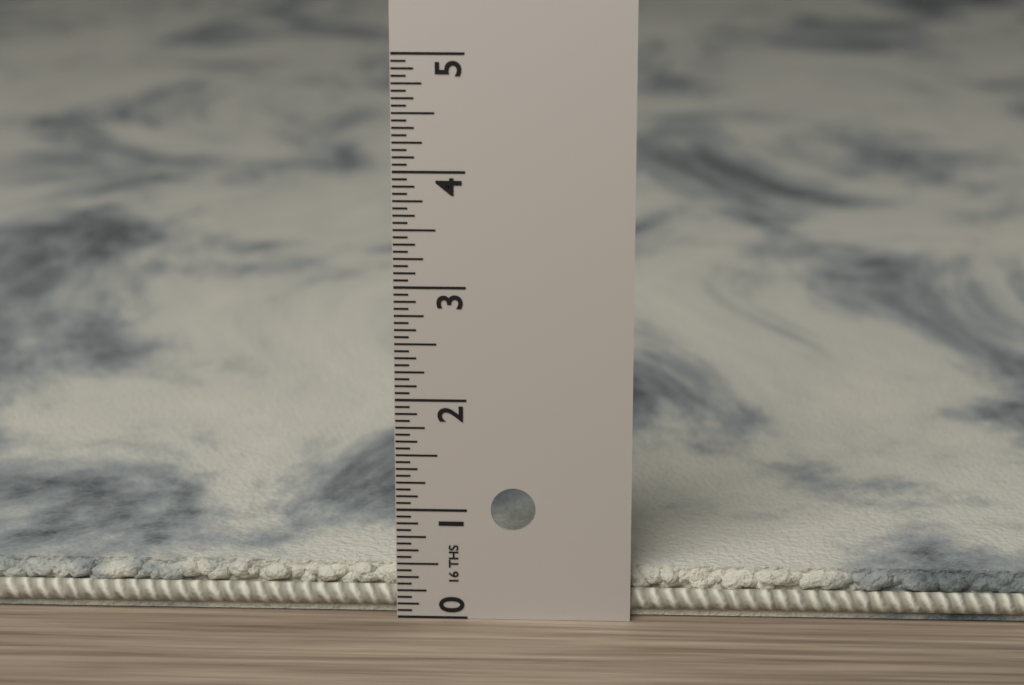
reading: 0.4375 in
